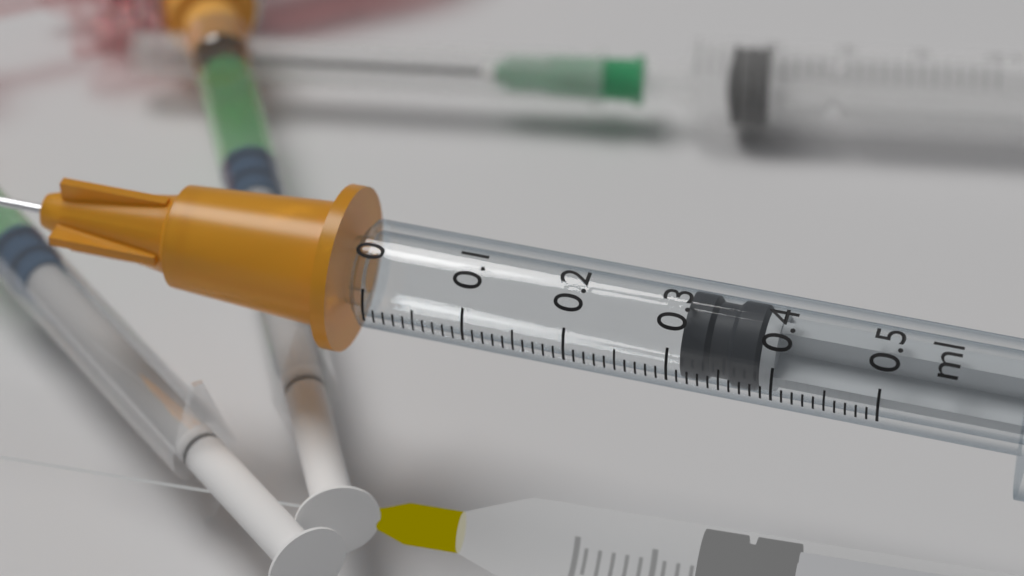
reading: 0.31 ml
